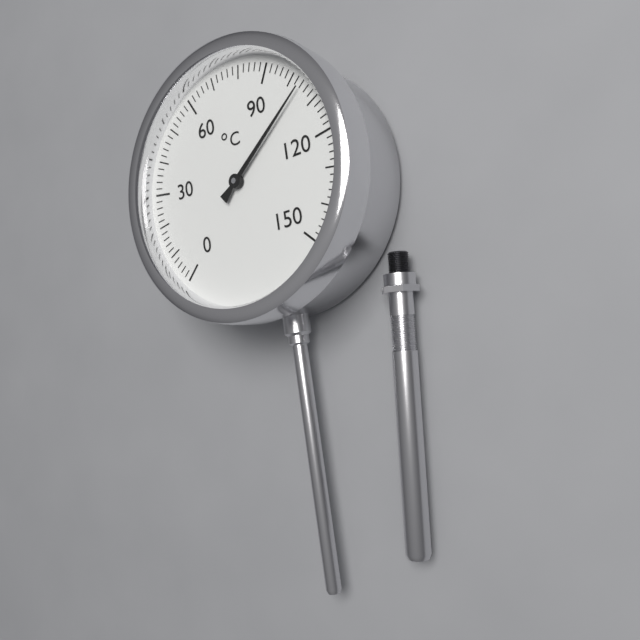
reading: 104 °C
